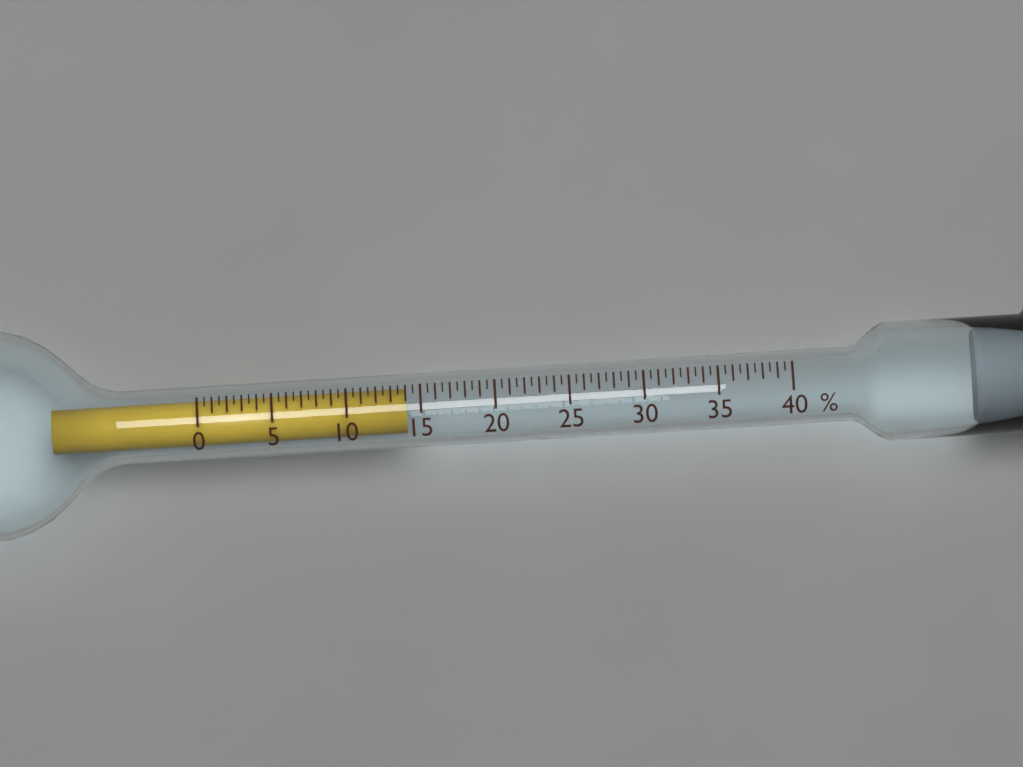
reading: 14.0 %
